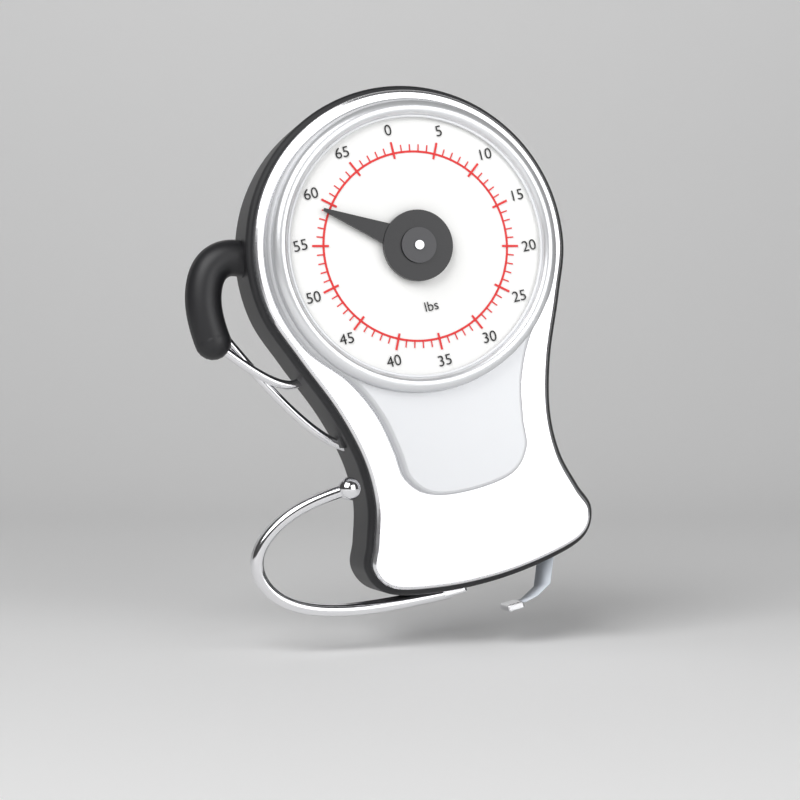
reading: 59 lbs
